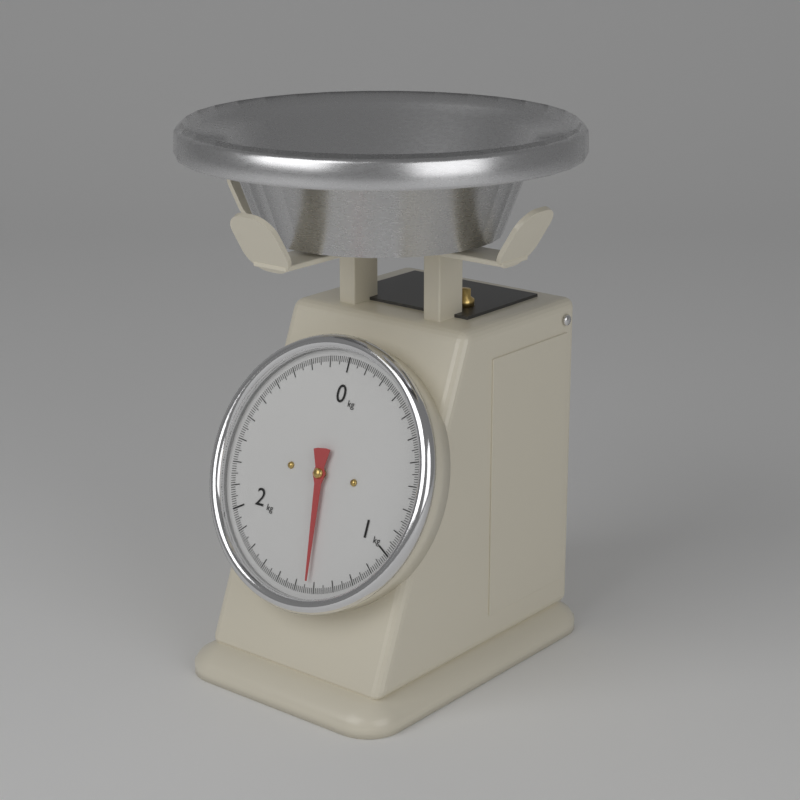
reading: 1.43 kg
